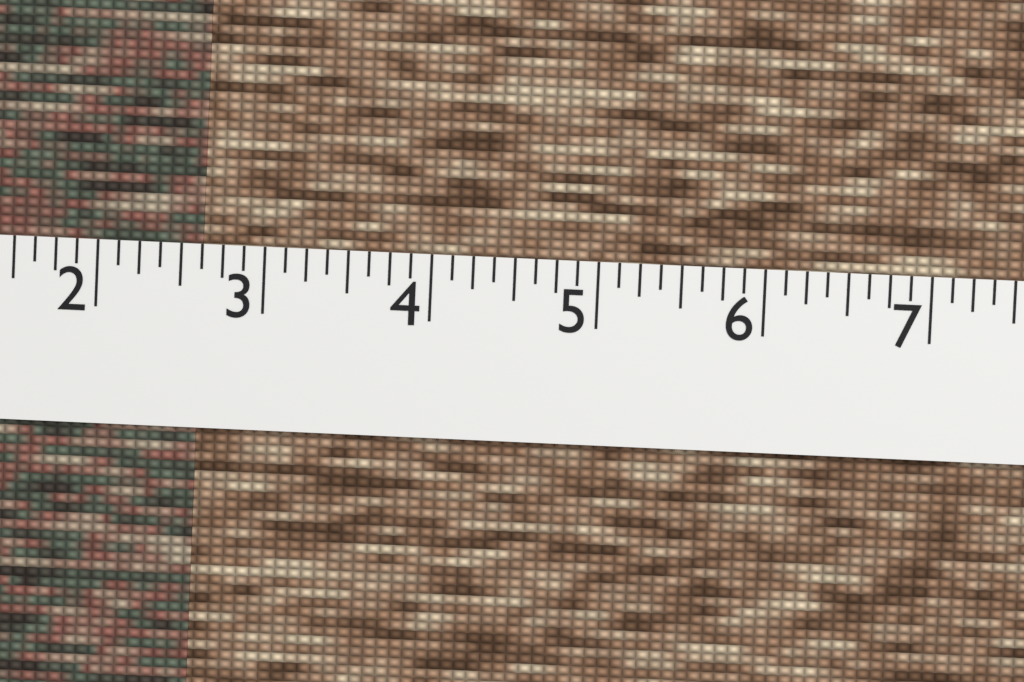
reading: 2.625 (no unit)
